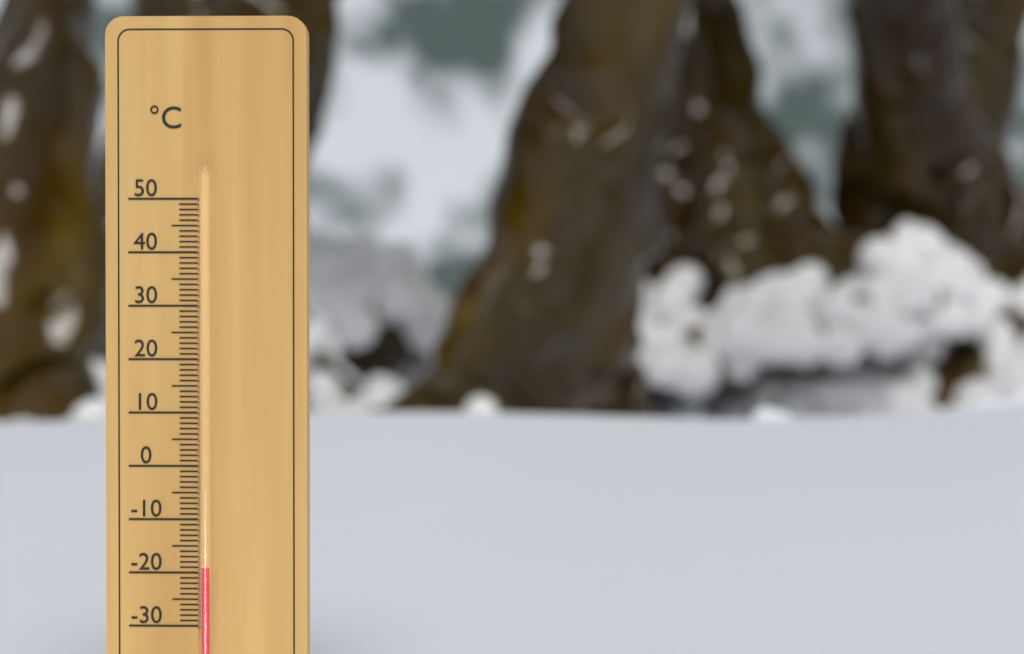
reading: -19 °C
